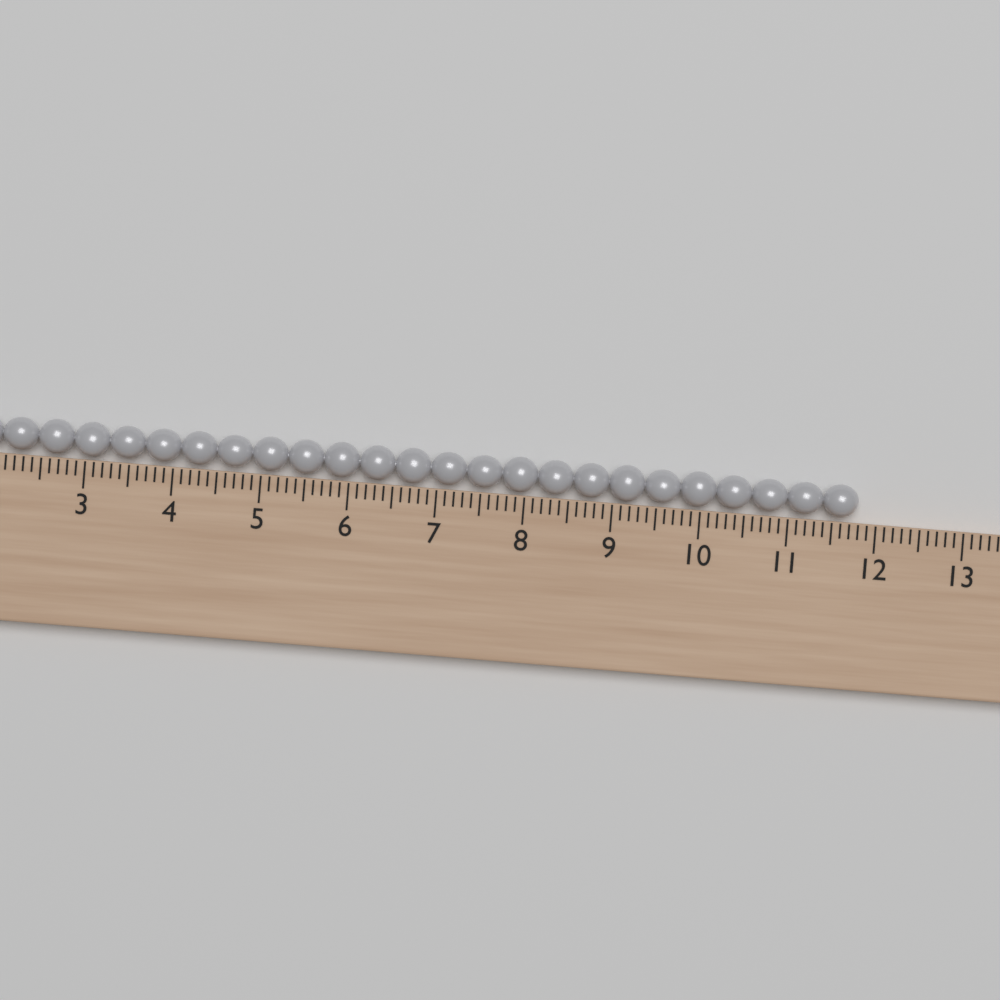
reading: 11.8 (no unit)
